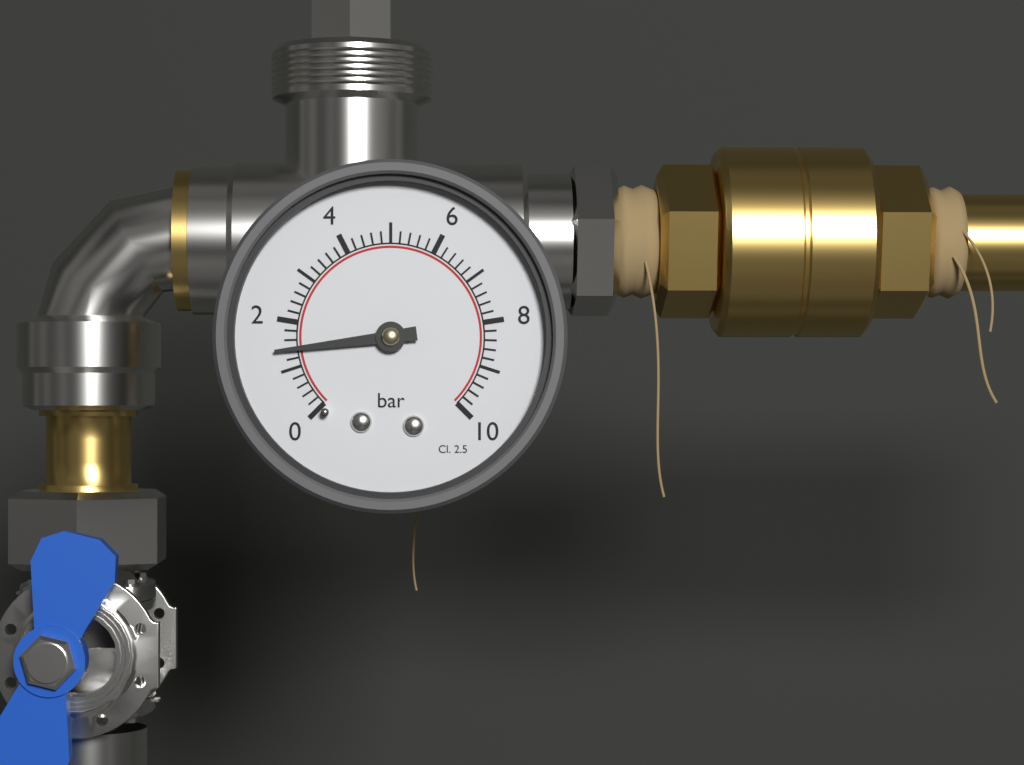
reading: 1.4 bar
